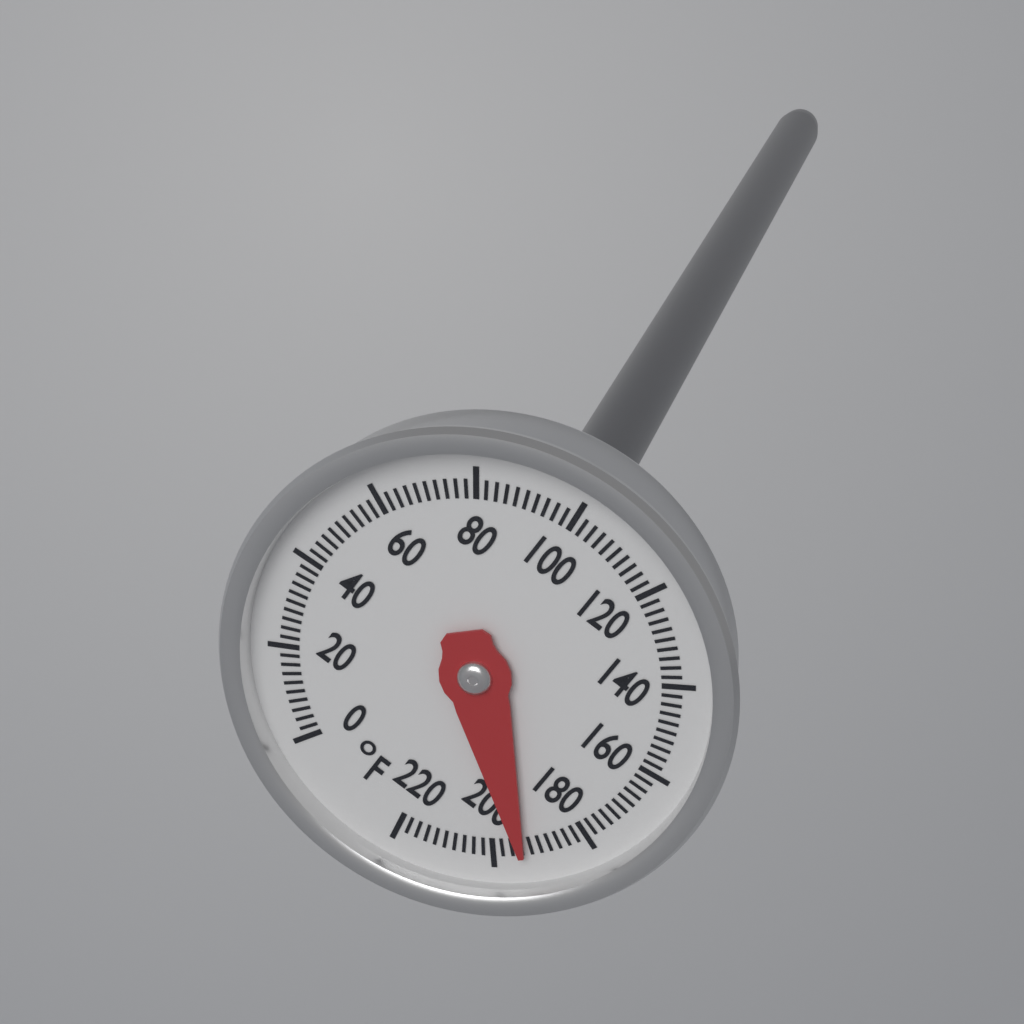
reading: 194 °F
